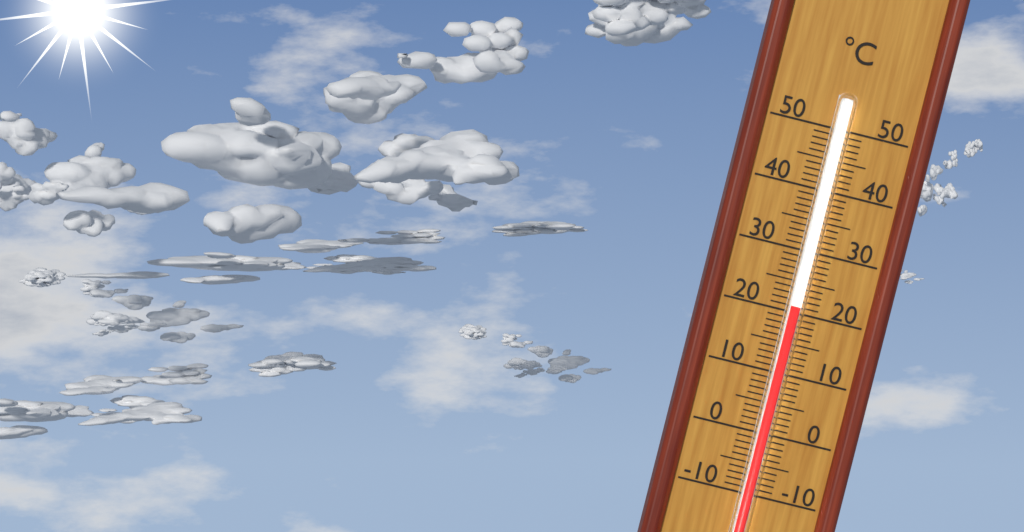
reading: 21 °C
